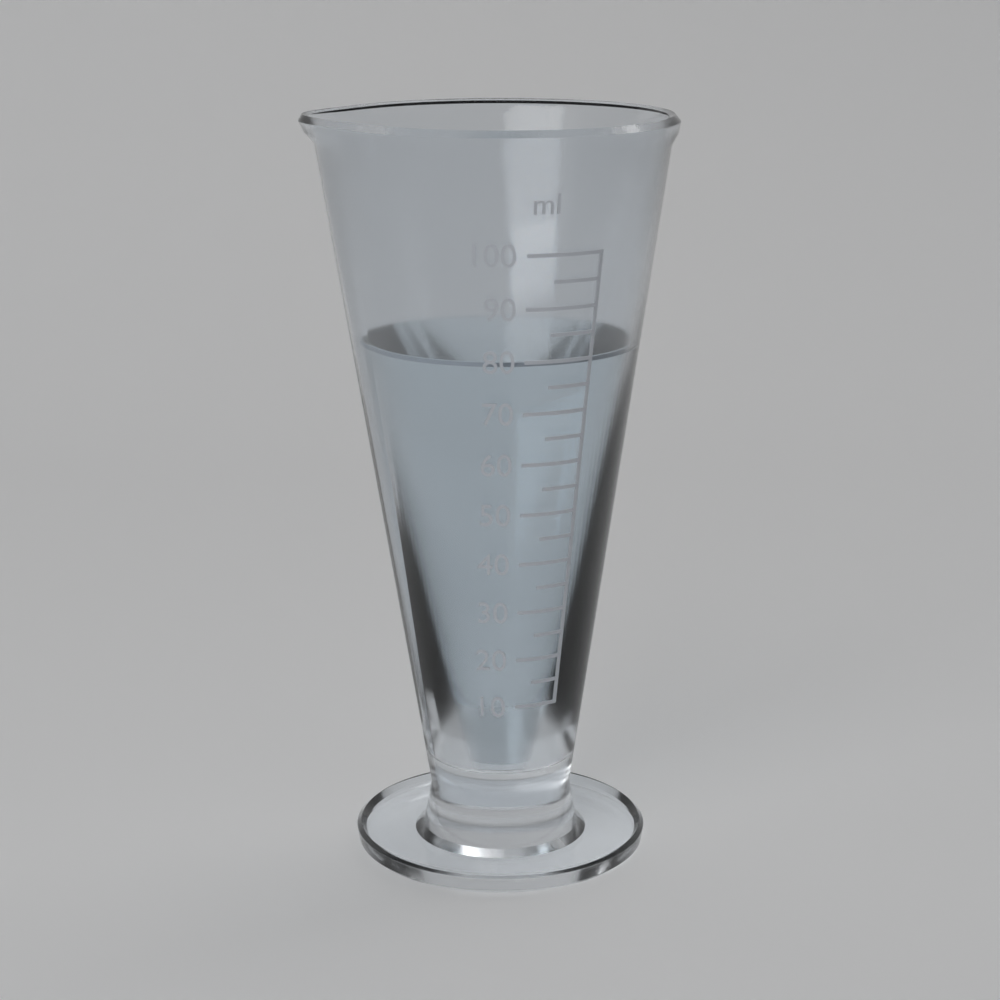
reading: 80 ml
